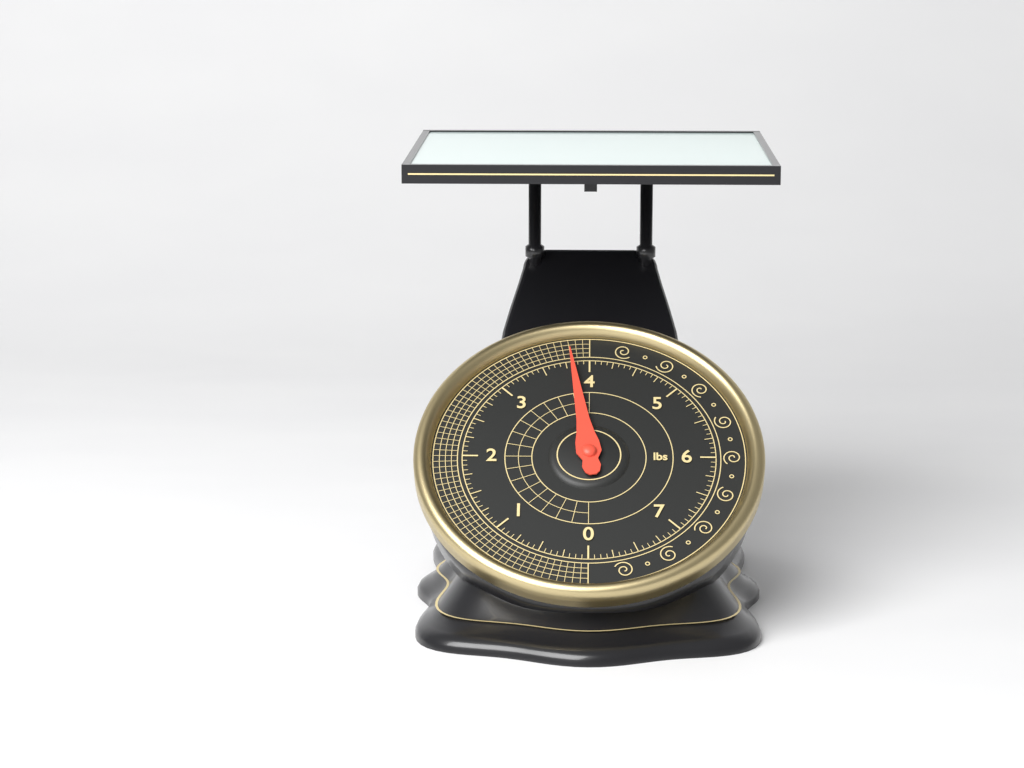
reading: 3.8125 lbs
